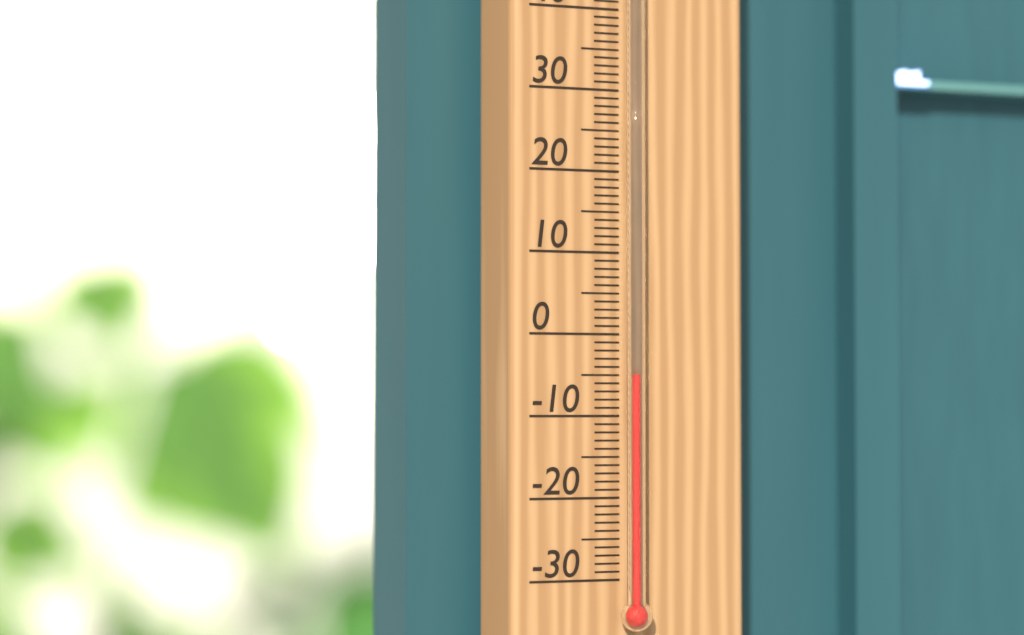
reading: -5 °C
